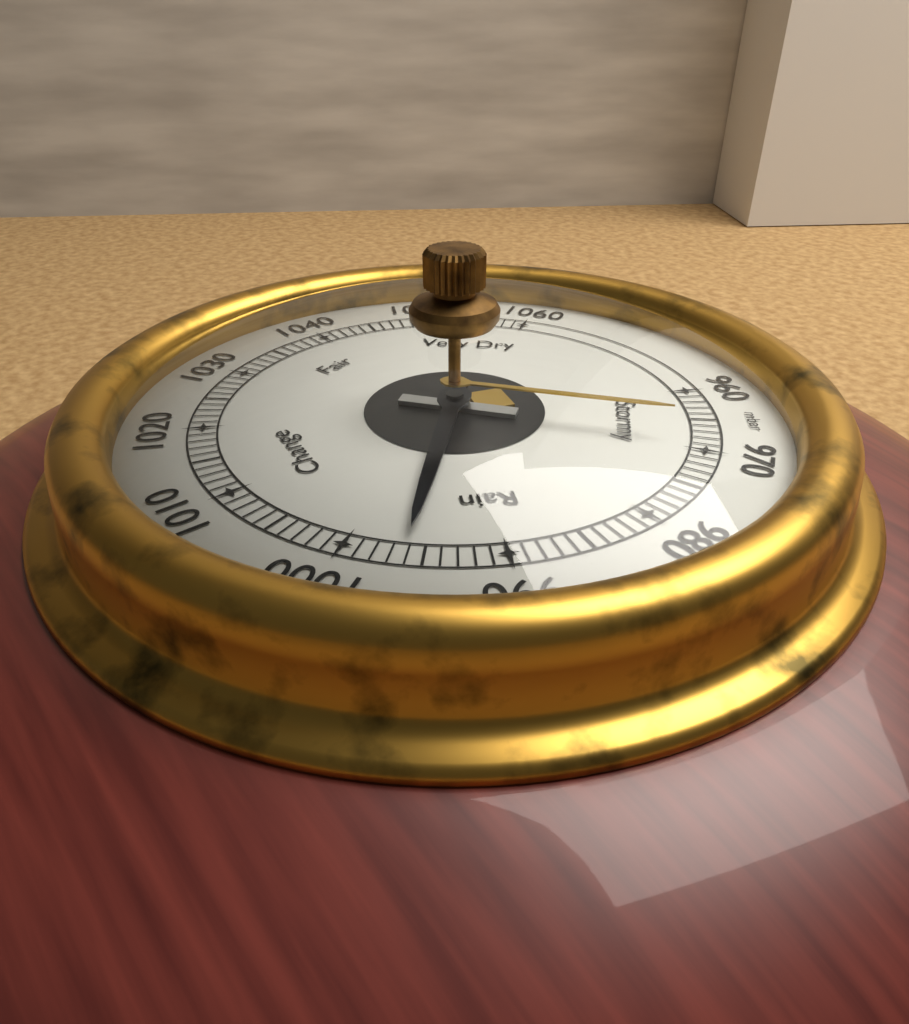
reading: 996 mbar
